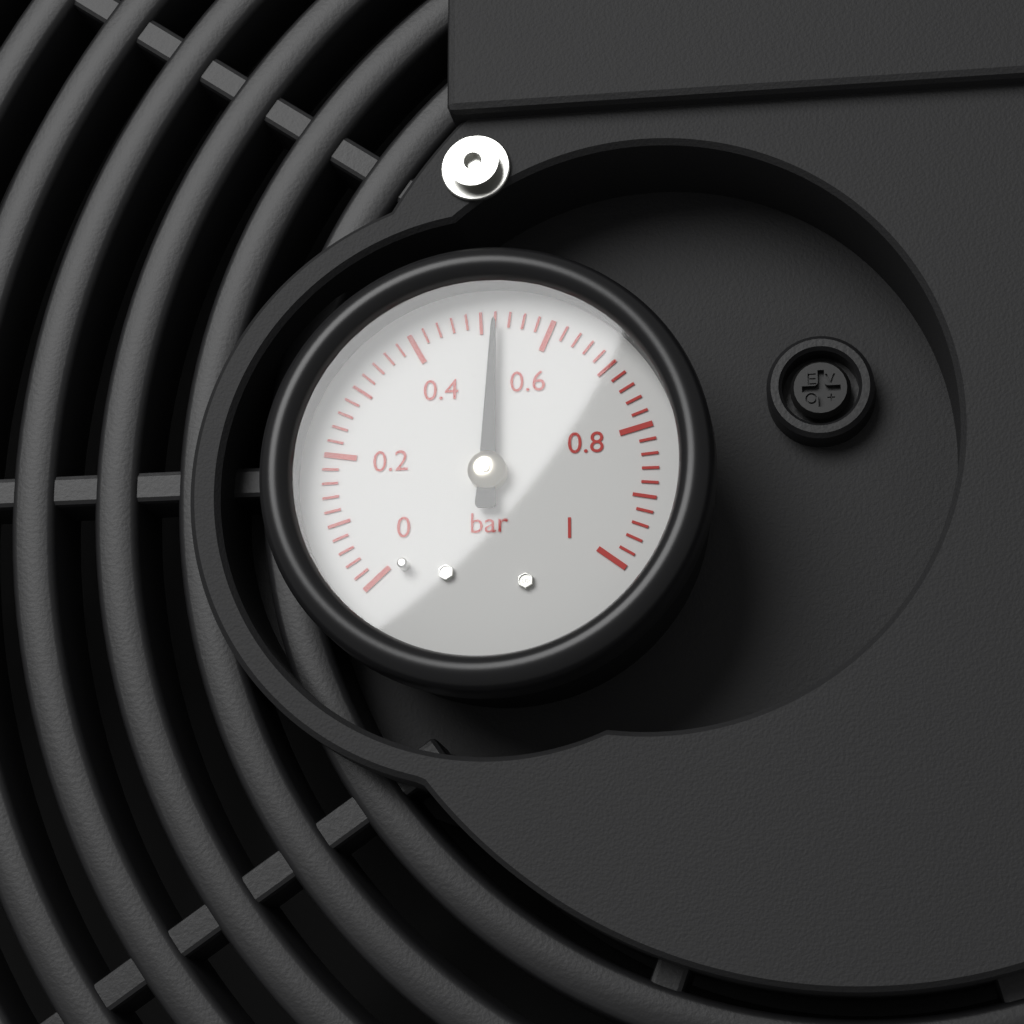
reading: 0.52 bar
